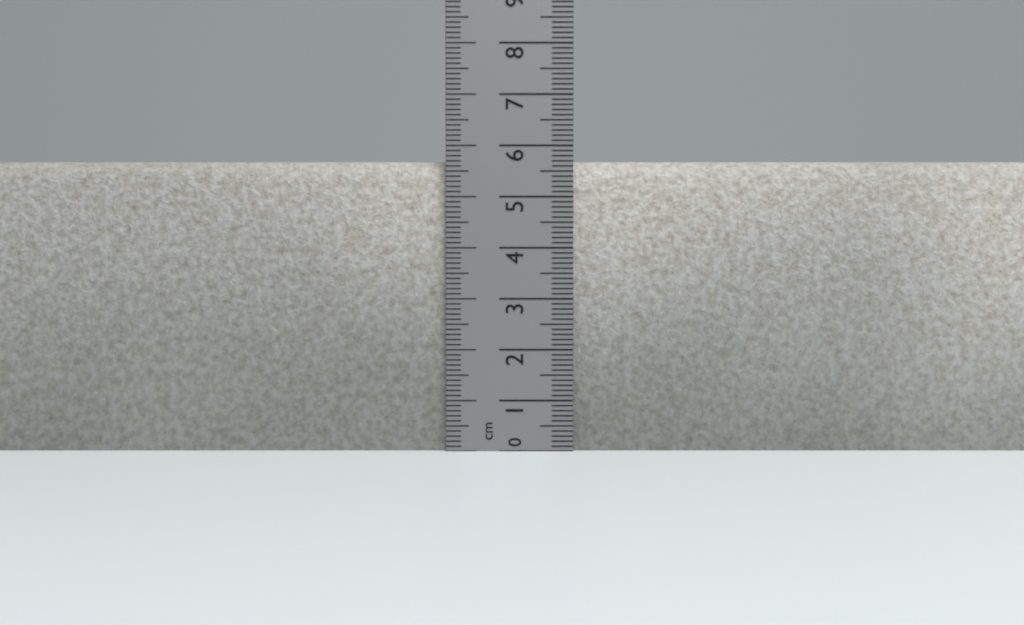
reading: 5.7 cm
